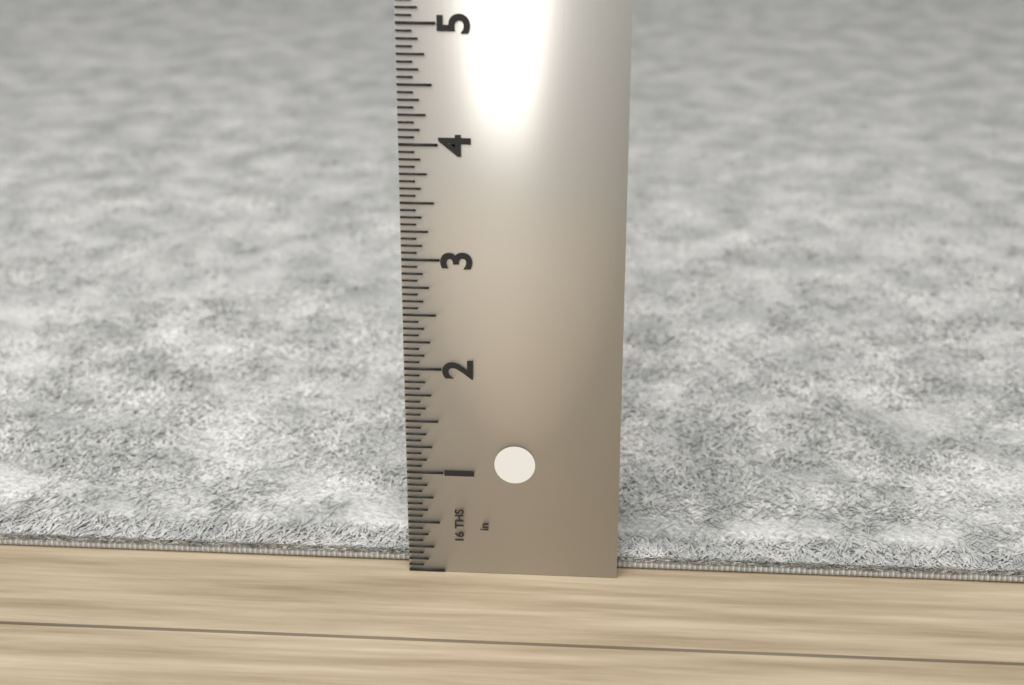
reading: 0.1875 in
